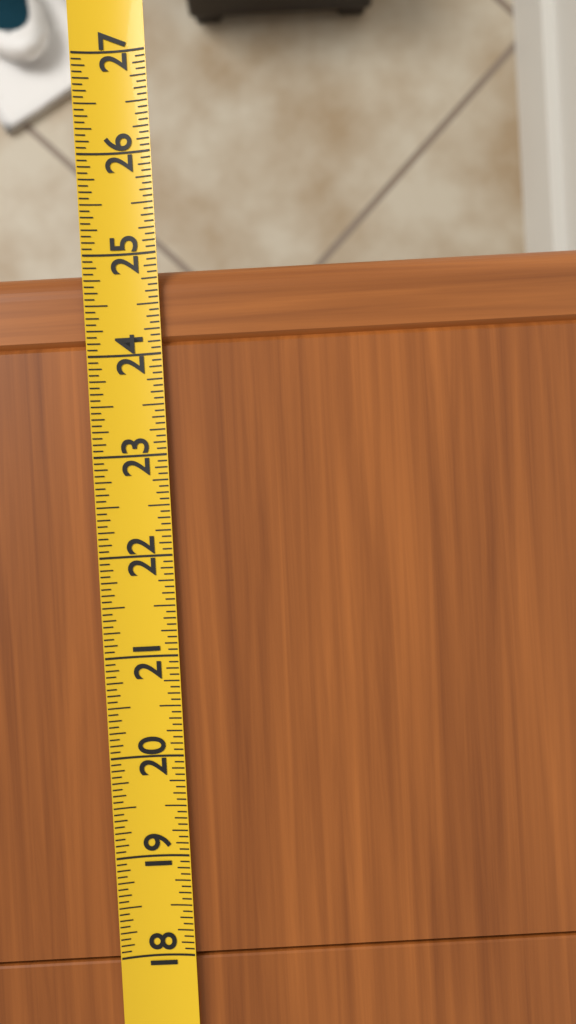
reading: 24.8750 (no unit)
